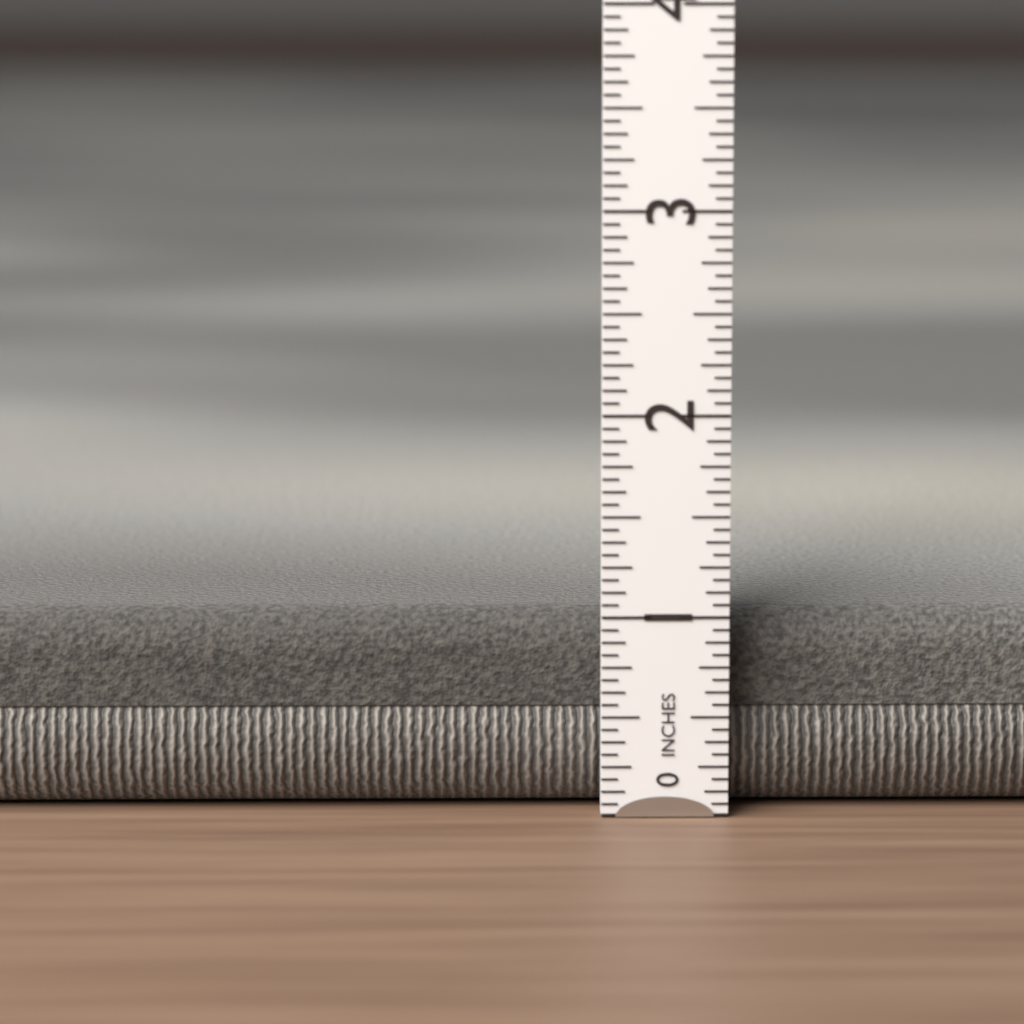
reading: 1.0000 in
